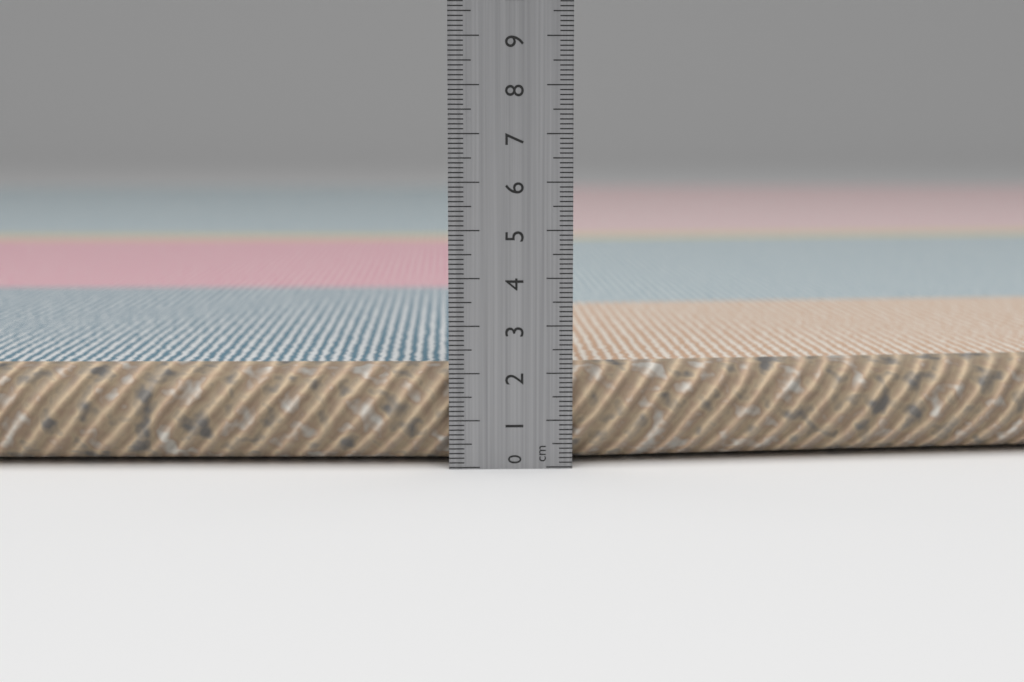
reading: 2.1 cm
